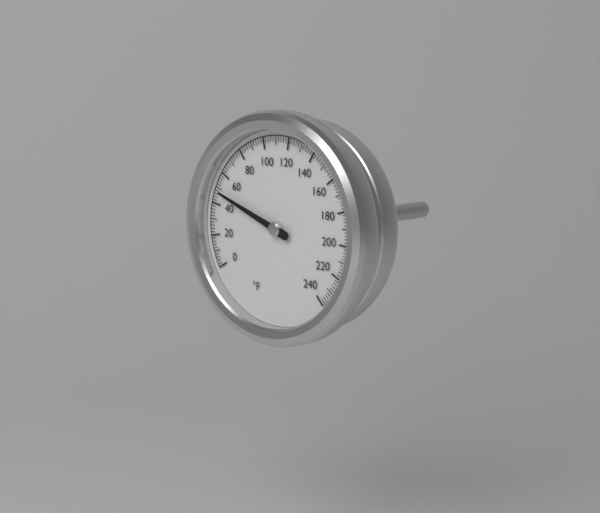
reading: 48 °F
